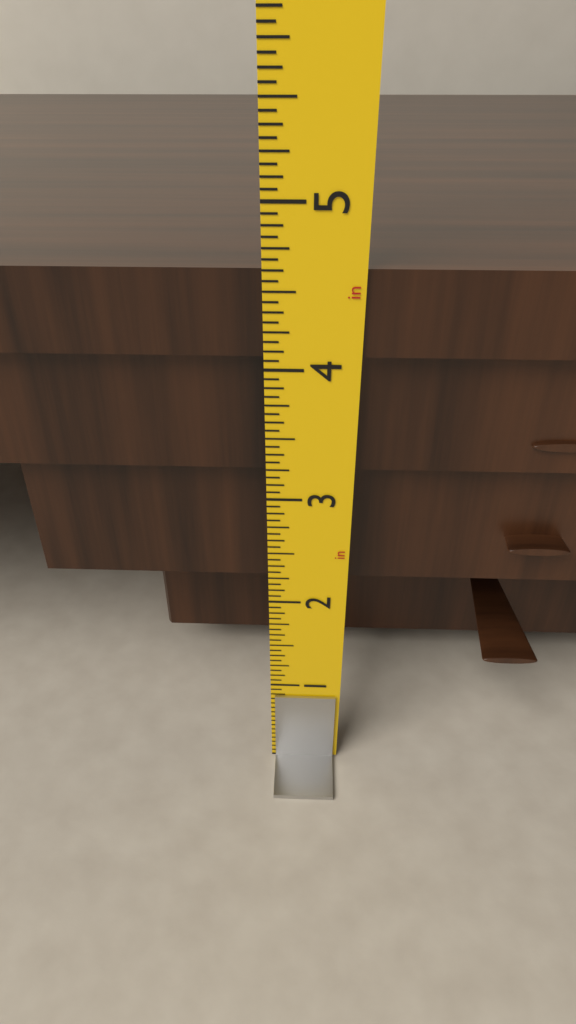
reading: 4.6250 in
